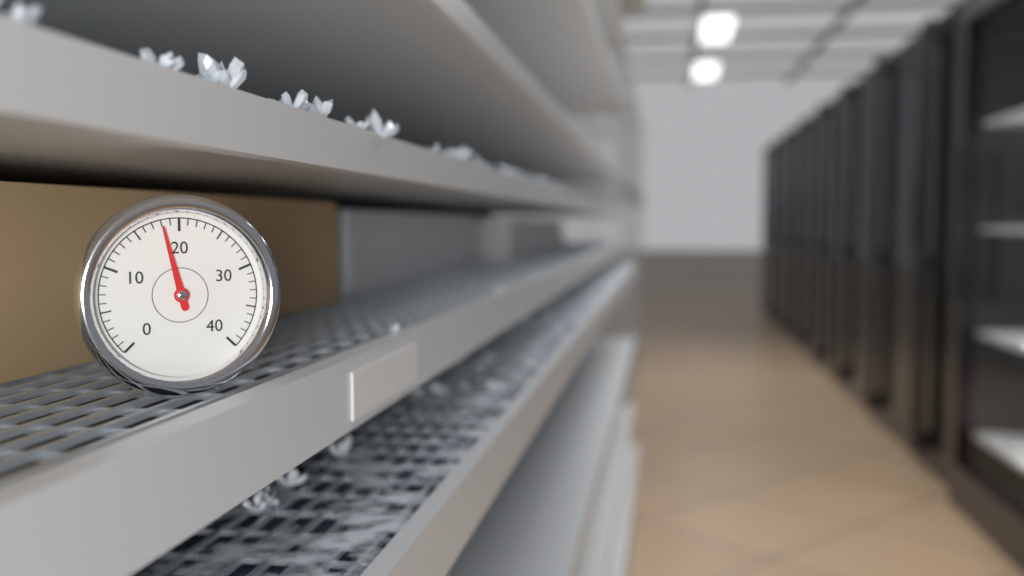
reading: 18 (no unit)
